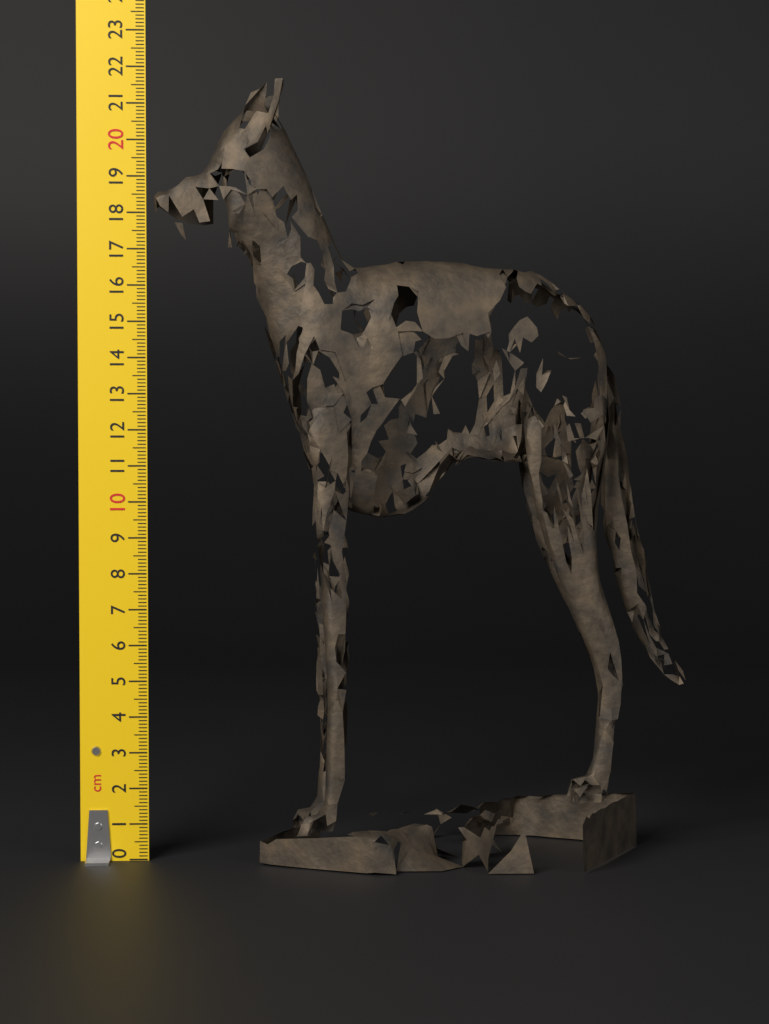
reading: 21.6 cm
